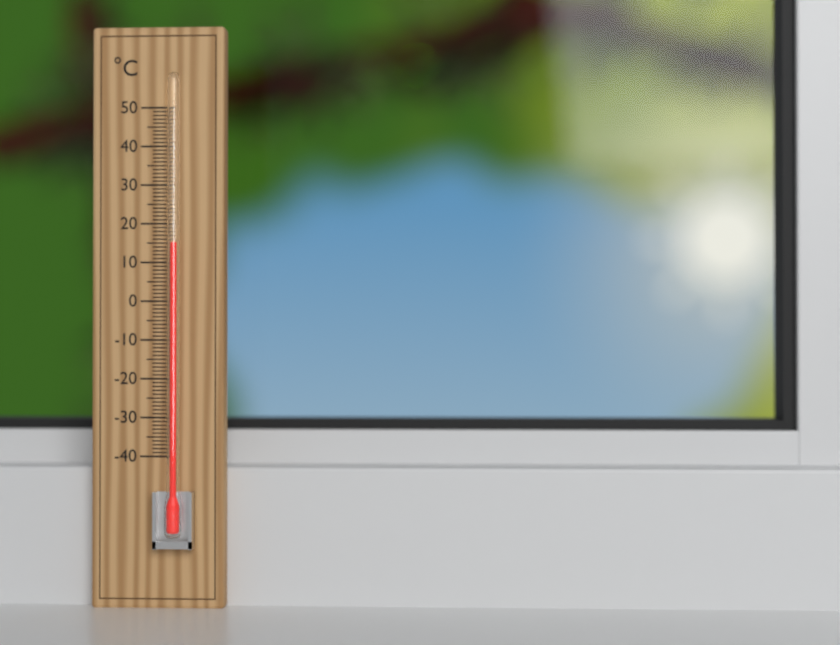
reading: 15 °C
